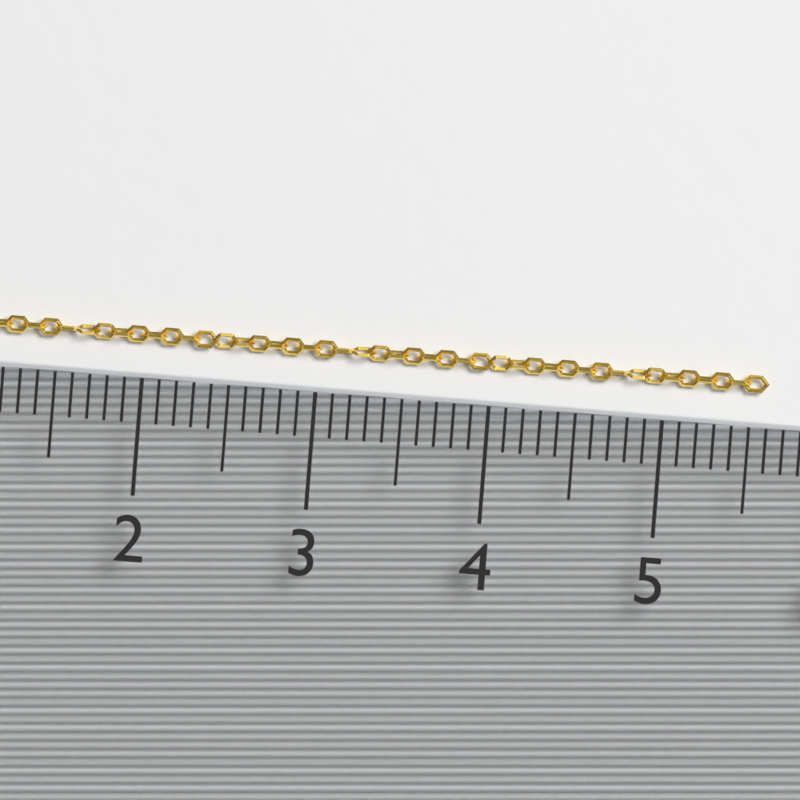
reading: 5.6 (no unit)
